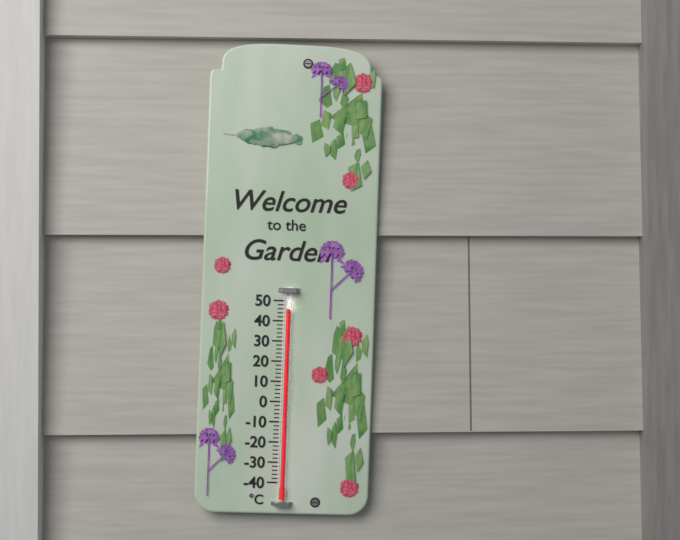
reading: 46 °C
